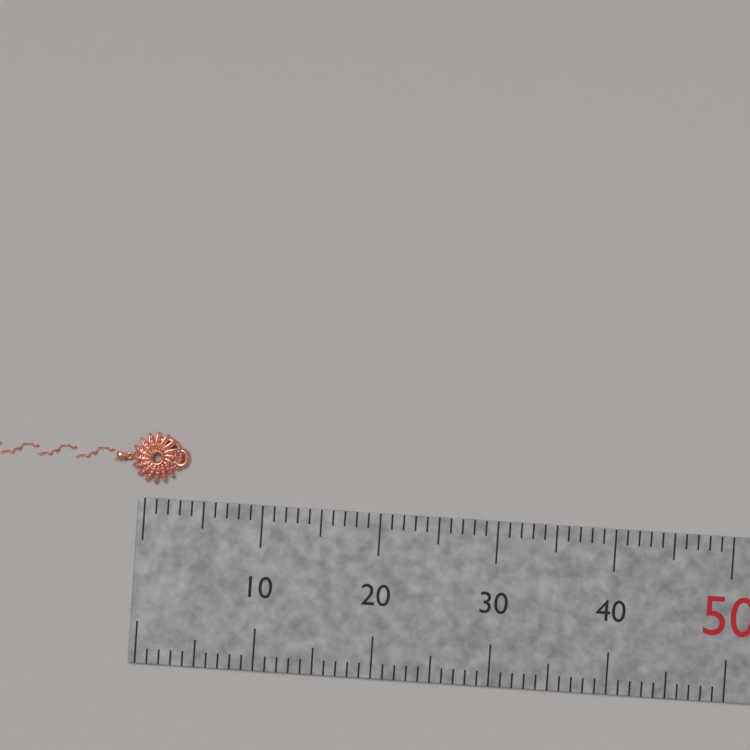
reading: 3 mm
